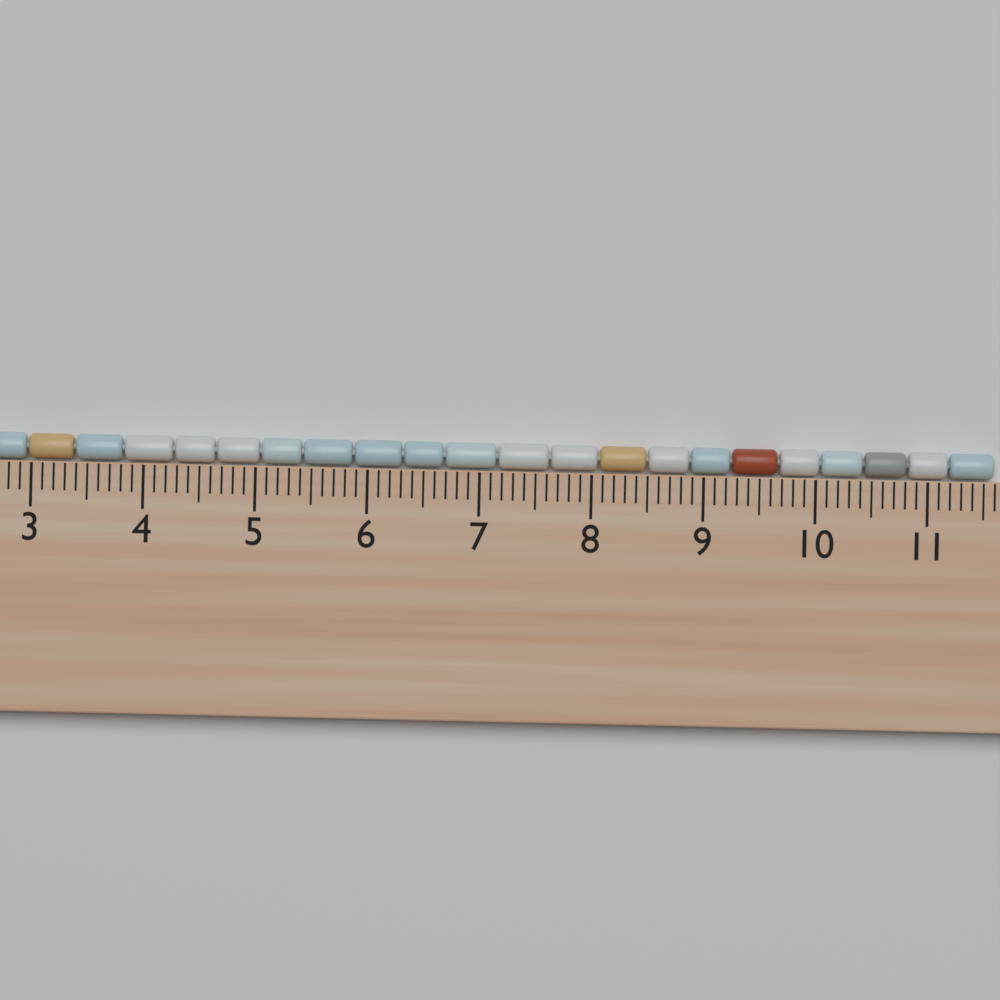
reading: 11.6 cm
